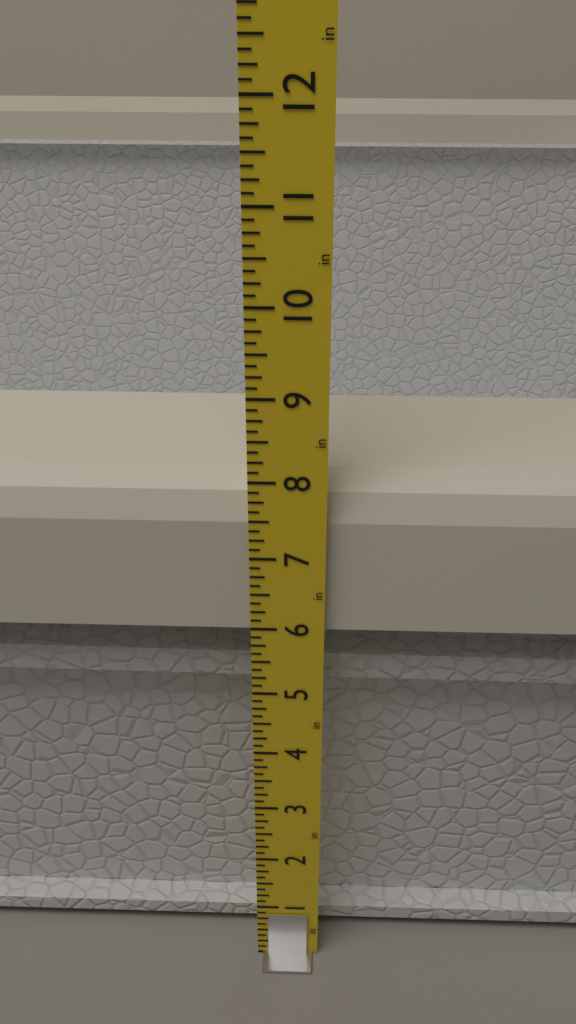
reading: 7.875 in
